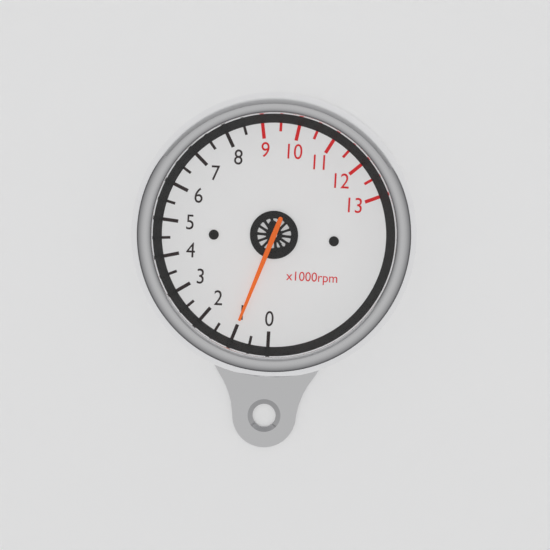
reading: 1.0 x1000rpm
